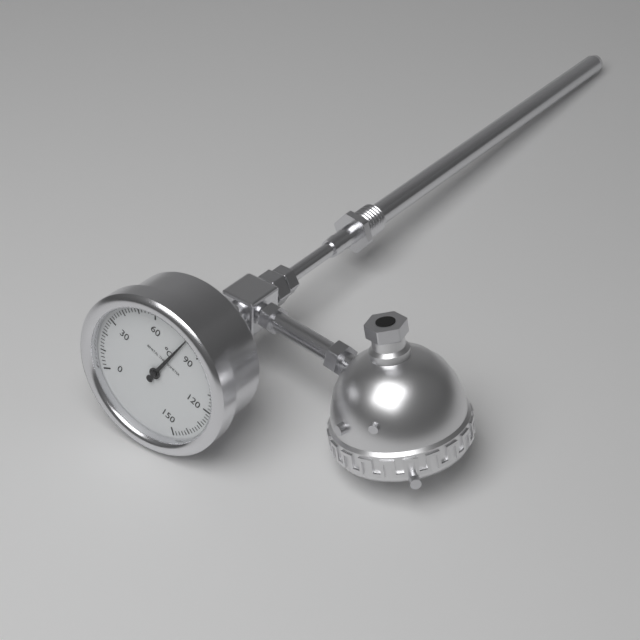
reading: 80 °C
